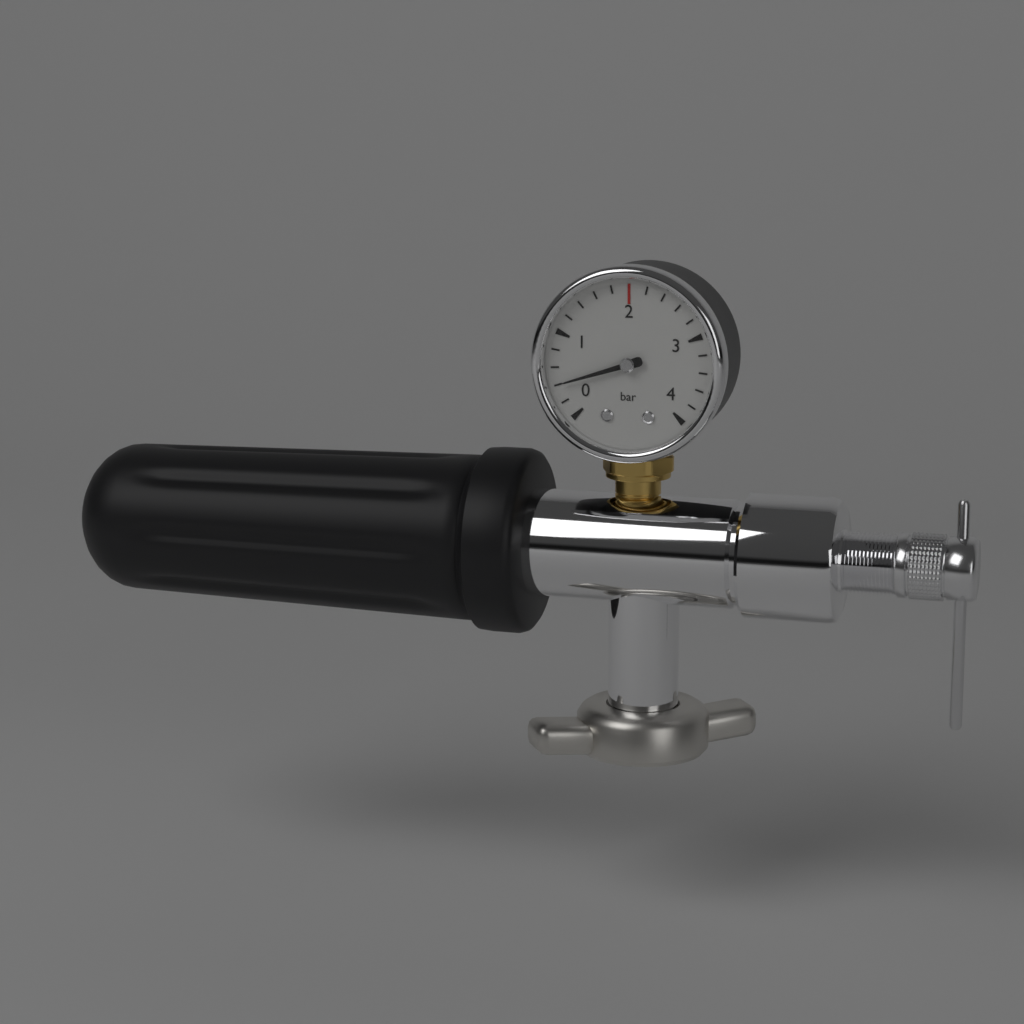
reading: 0.4 bar
